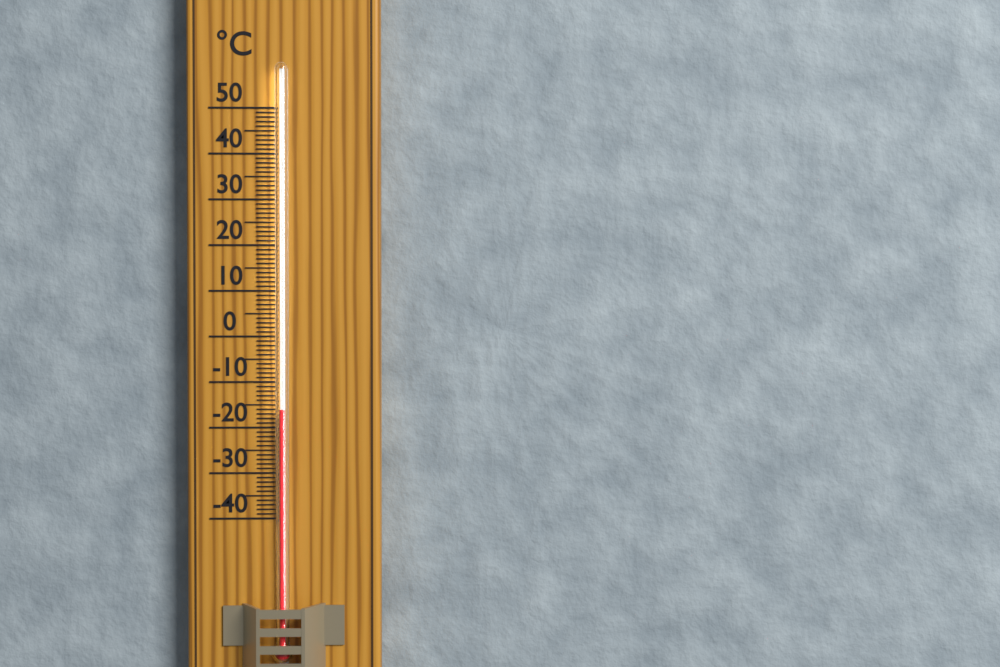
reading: -16 °C
